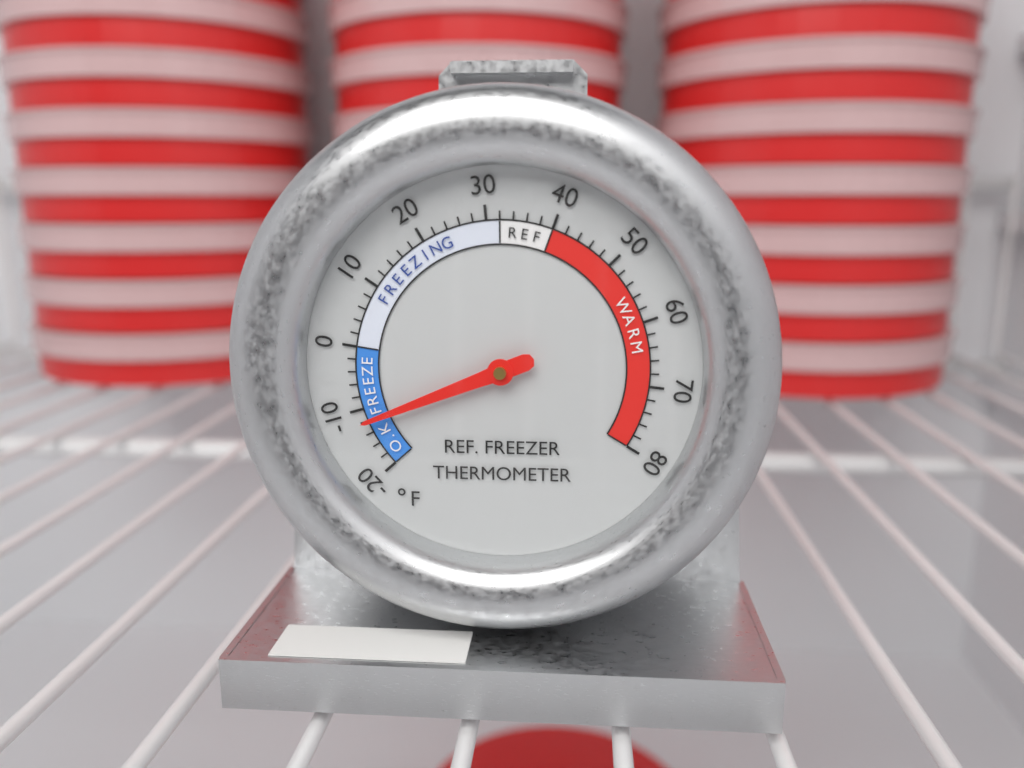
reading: -12 °F
